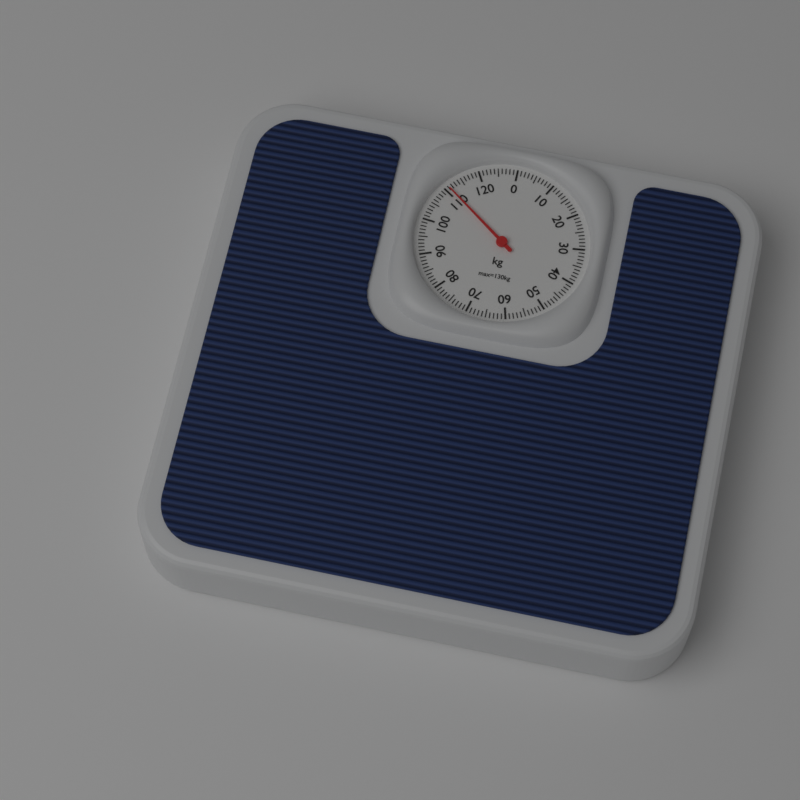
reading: 111 kg
